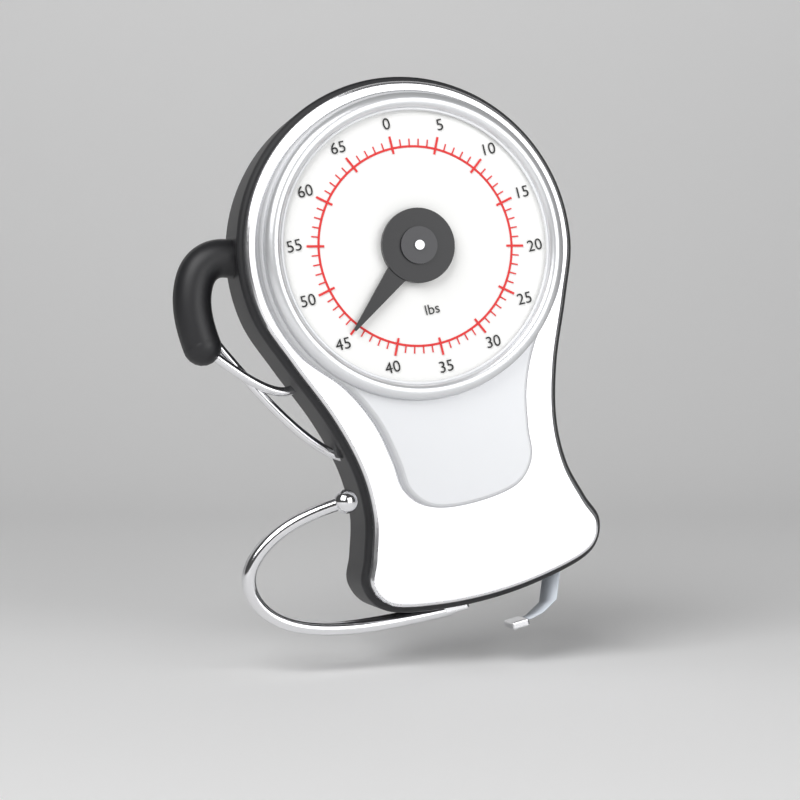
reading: 45 lbs
